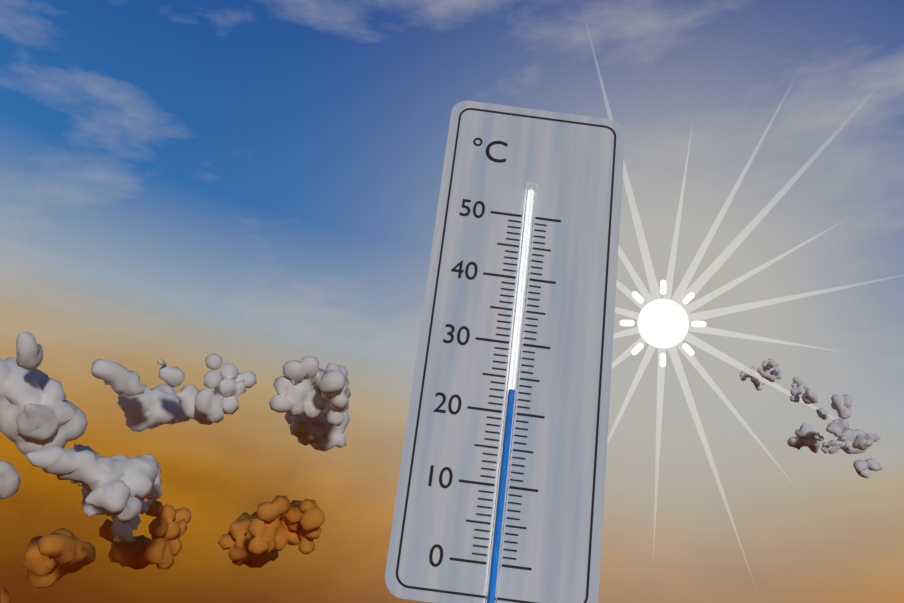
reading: 23 °C
